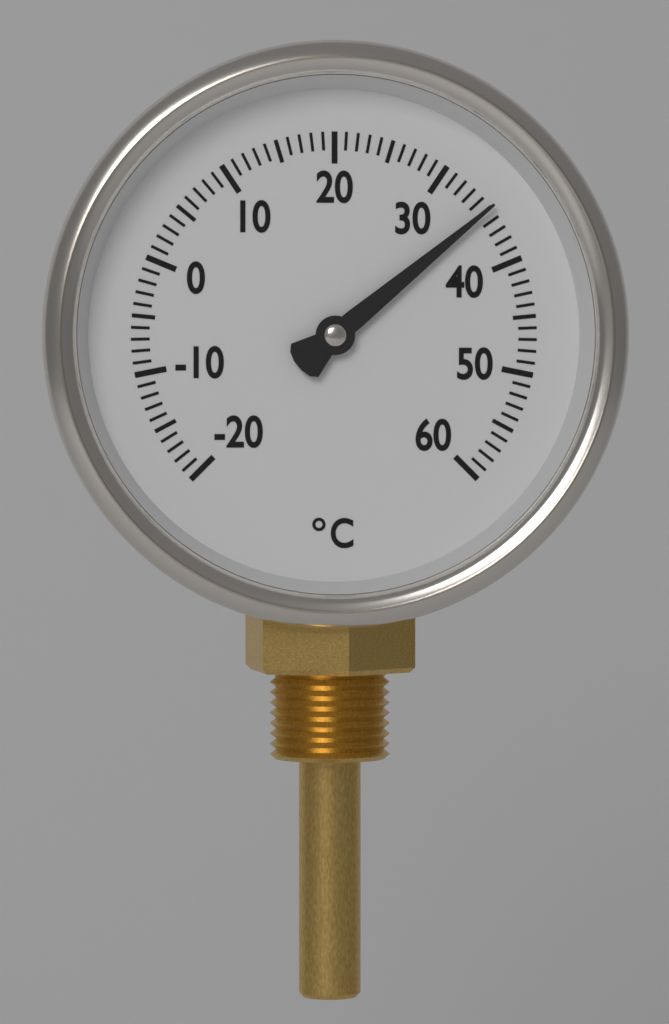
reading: 35 °C
